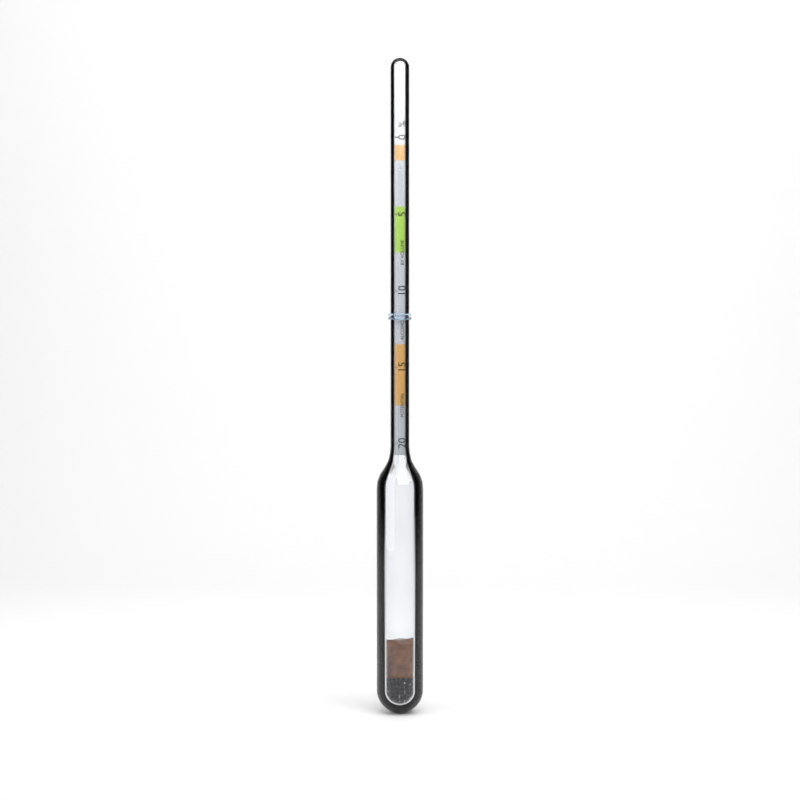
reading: 11.5 %
